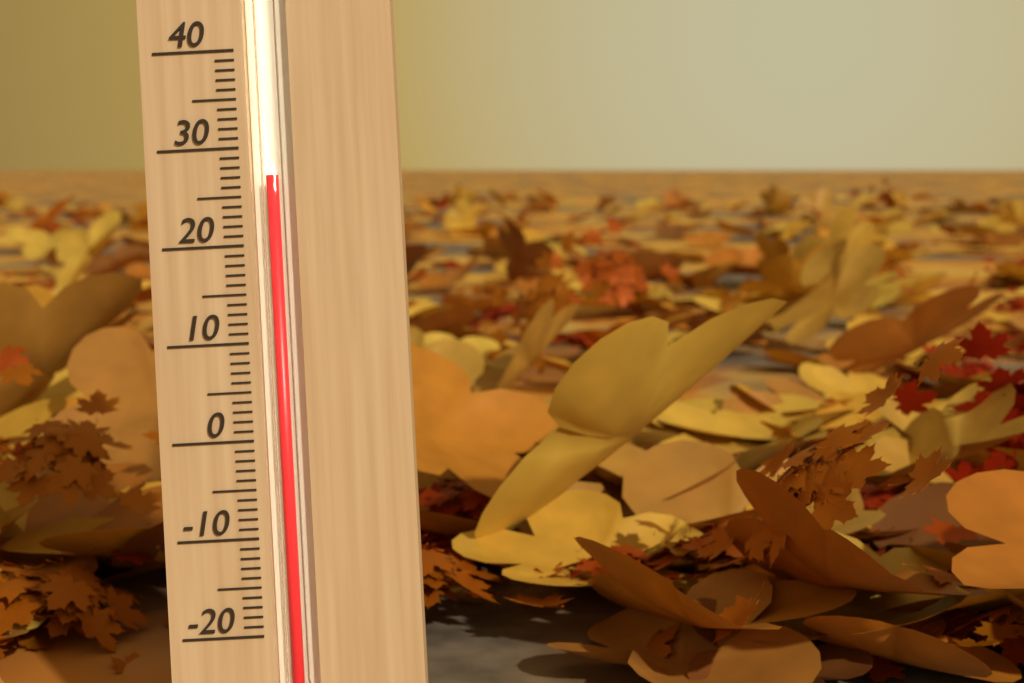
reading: 27 (no unit)
